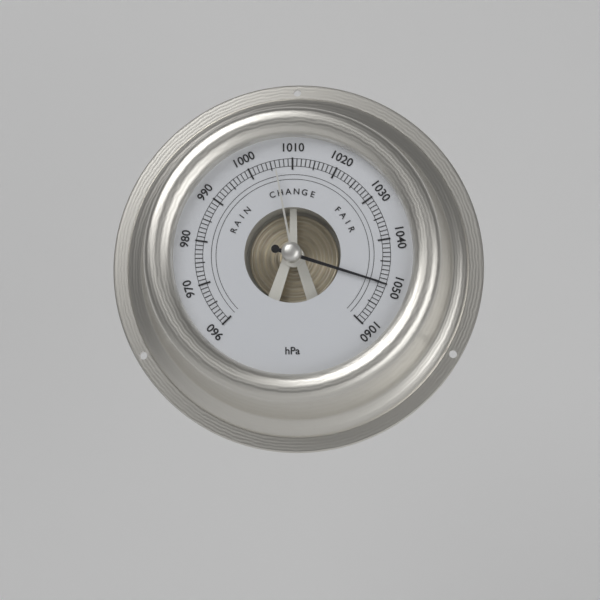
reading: 1050 hPa
